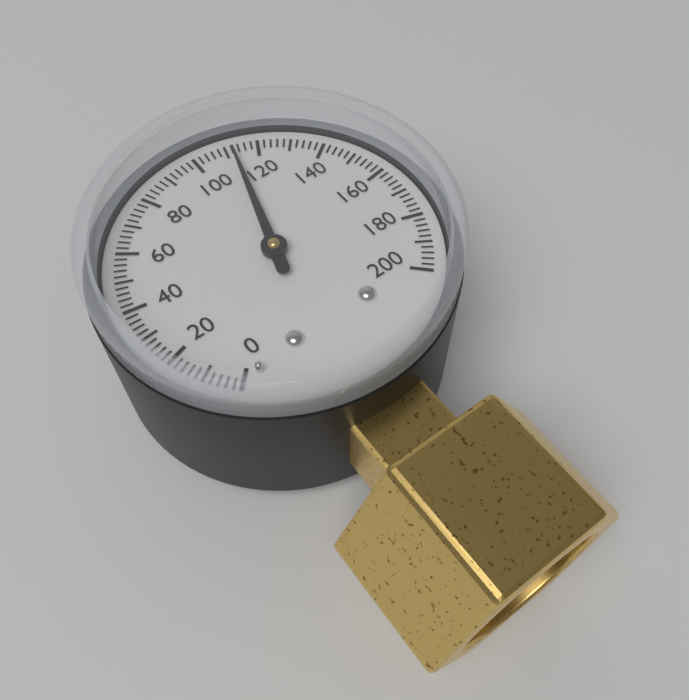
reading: 112 (no unit)
